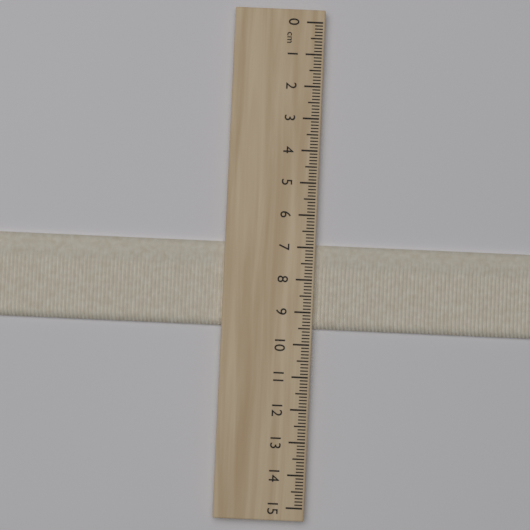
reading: 9.5 cm
